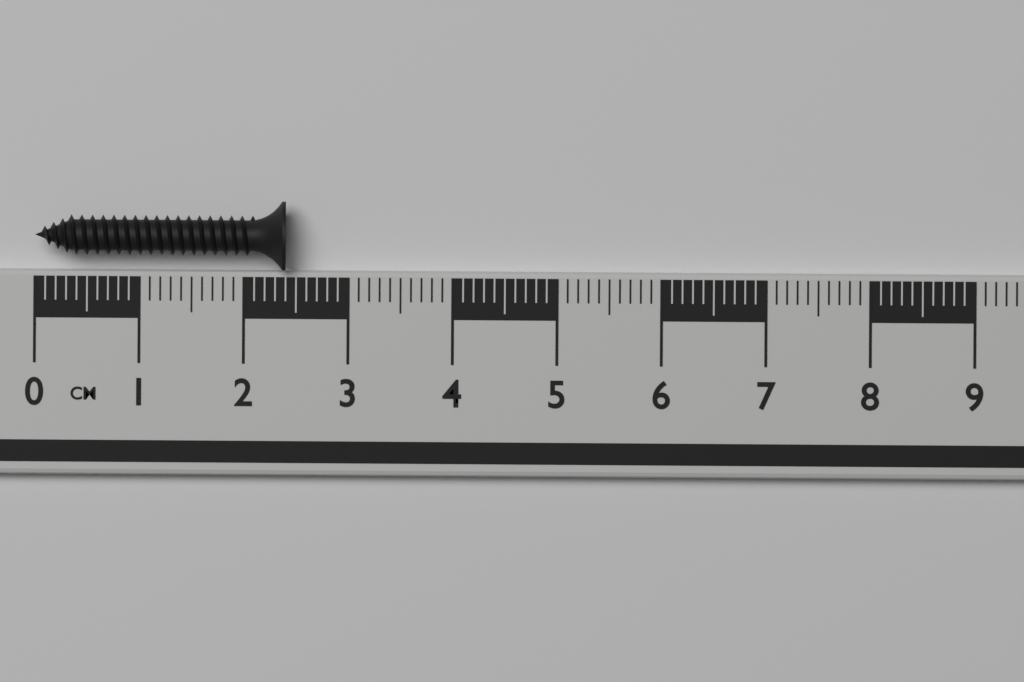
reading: 2.4 cm
